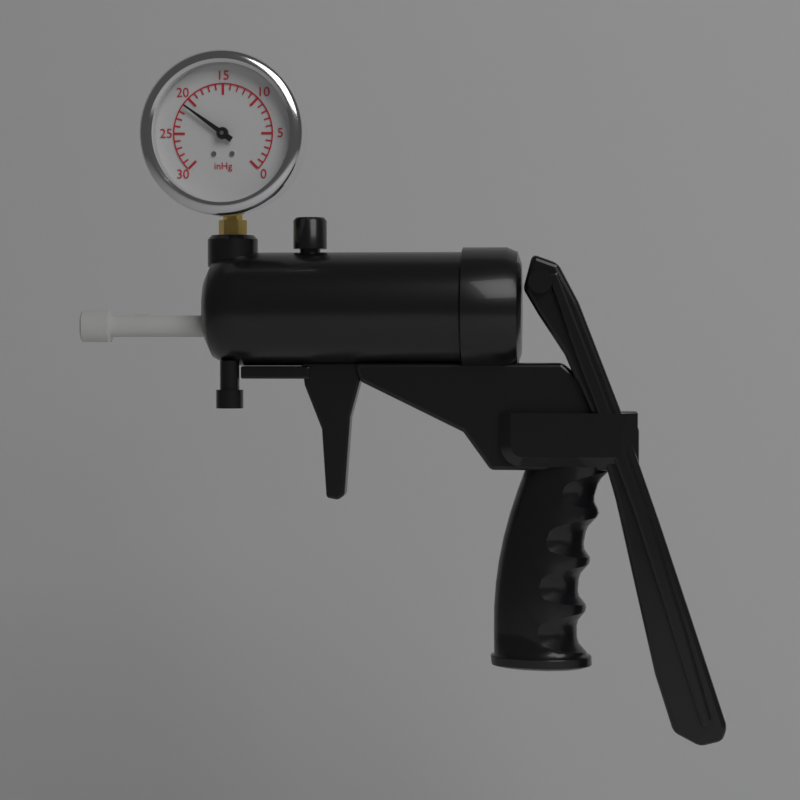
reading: 21 inHg
